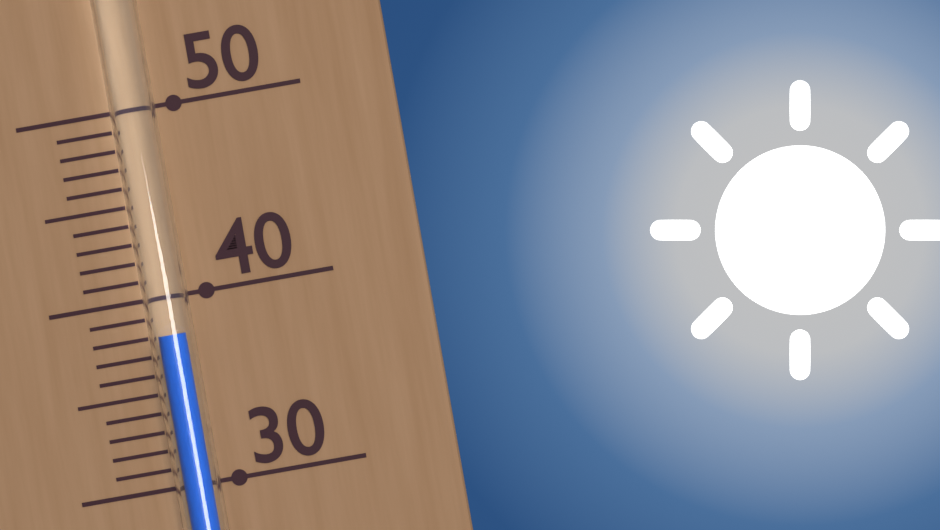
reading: 38 (no unit)
